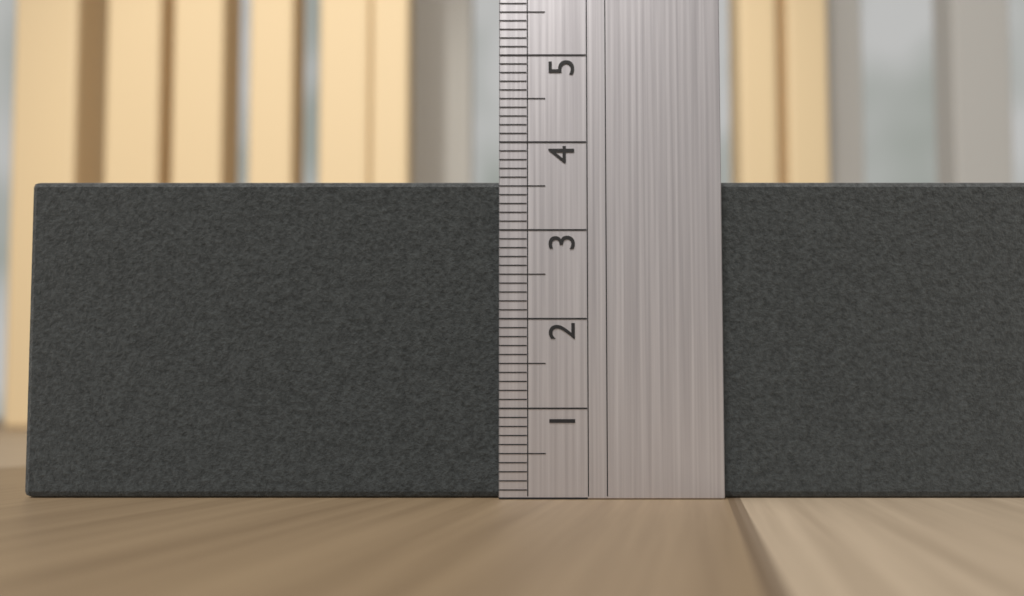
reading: 3.6 (no unit)
